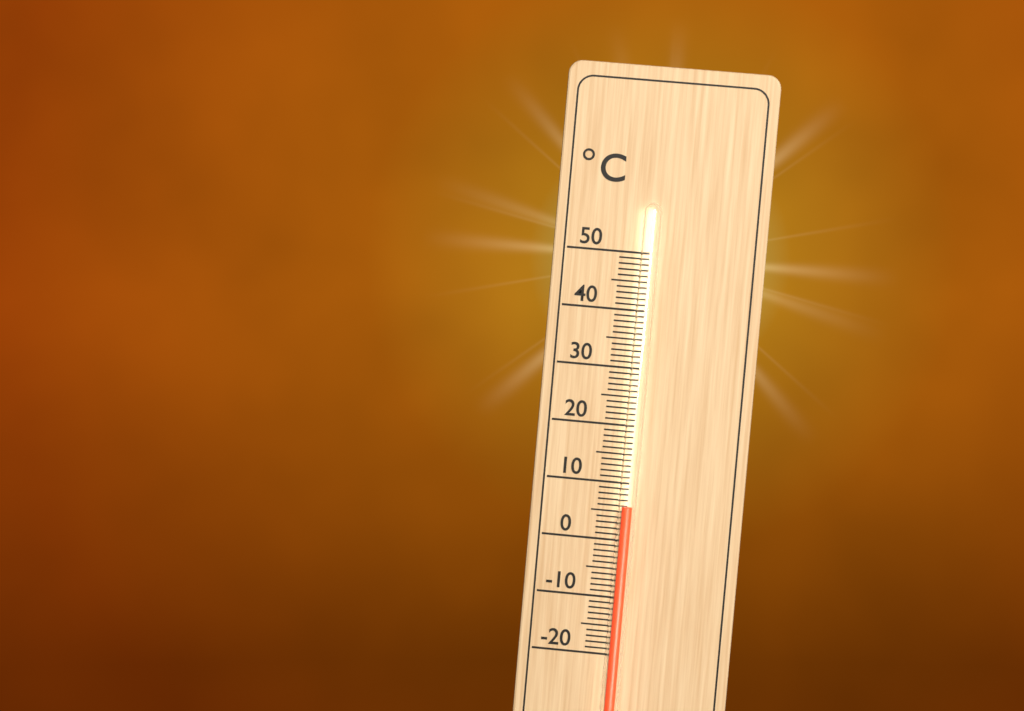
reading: 6 °C
